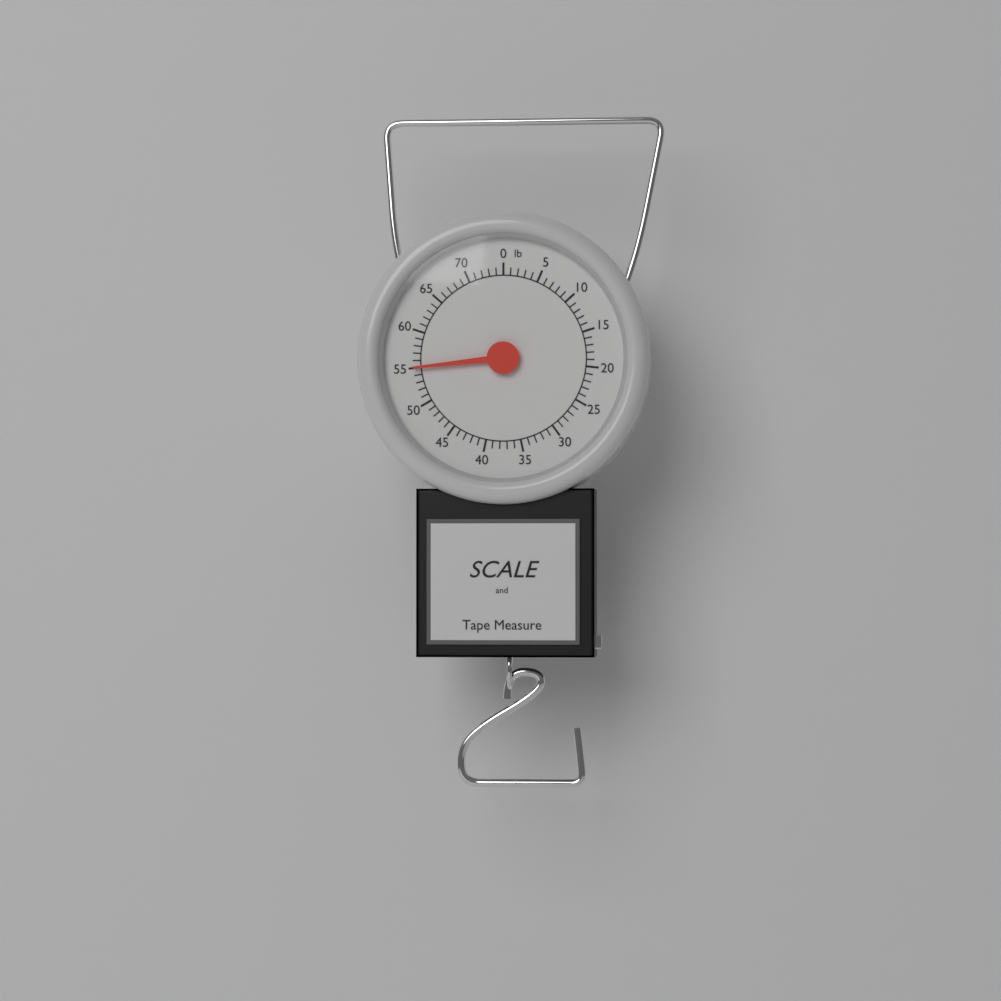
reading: 55 lb
